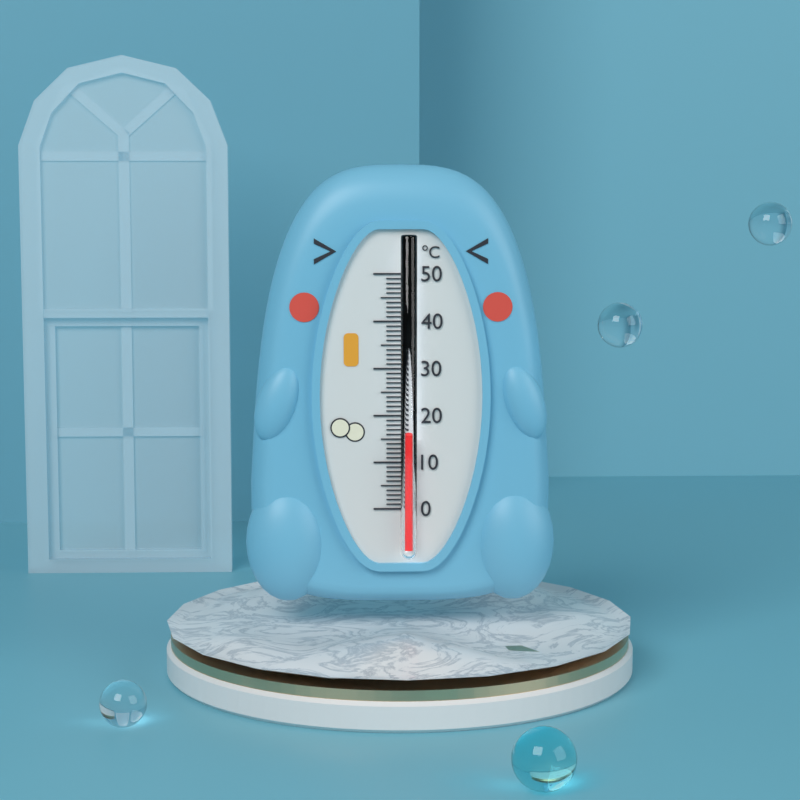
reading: 16 °C
